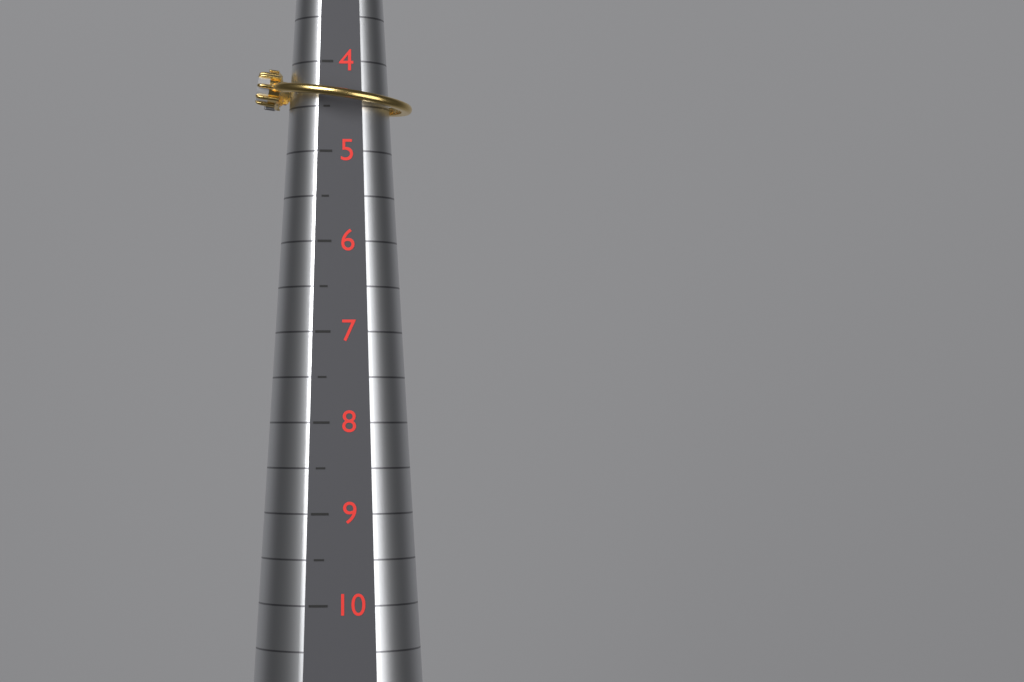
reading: 4.5 (no unit)
